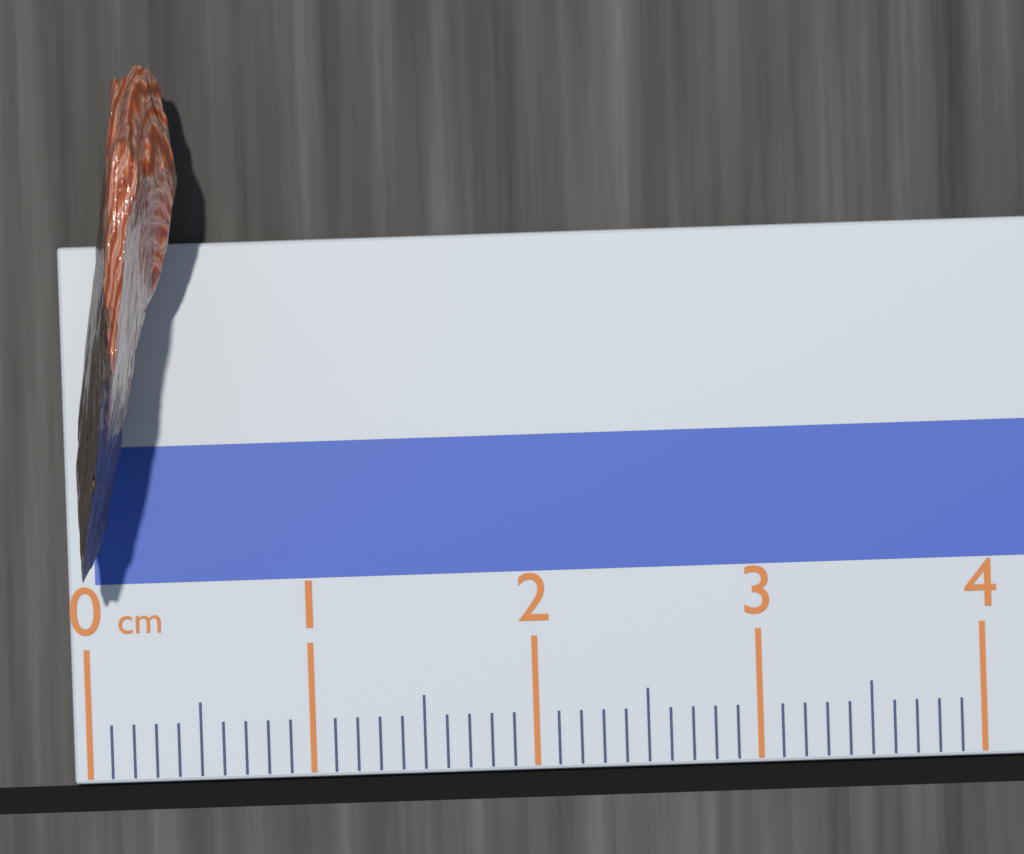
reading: 0.5 cm
